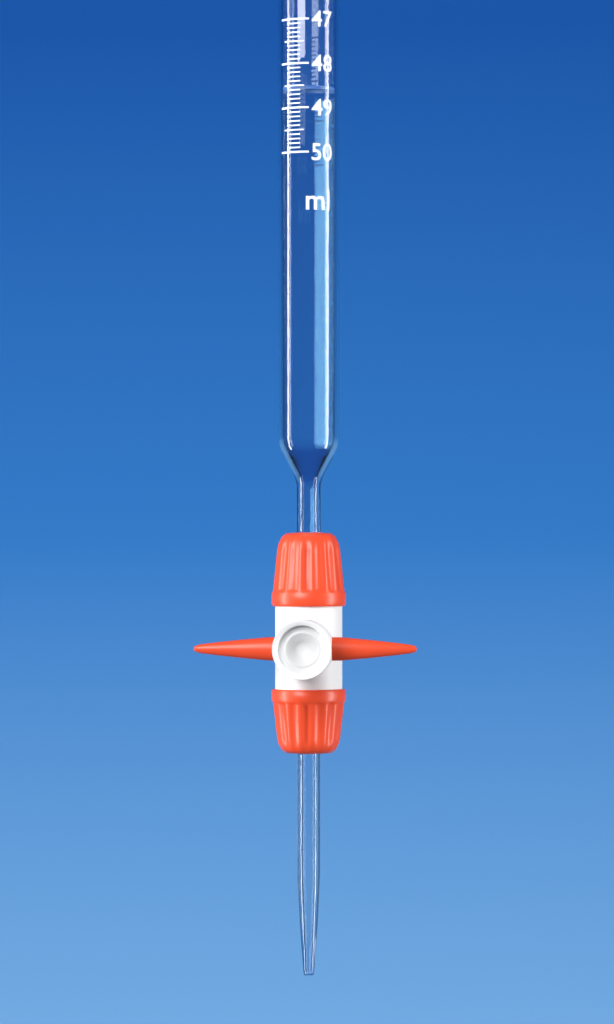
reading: 48.5 ml
